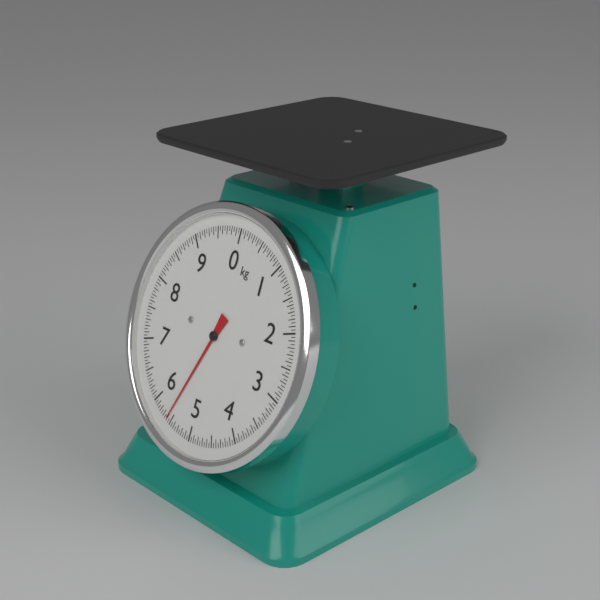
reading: 5.60 kg
